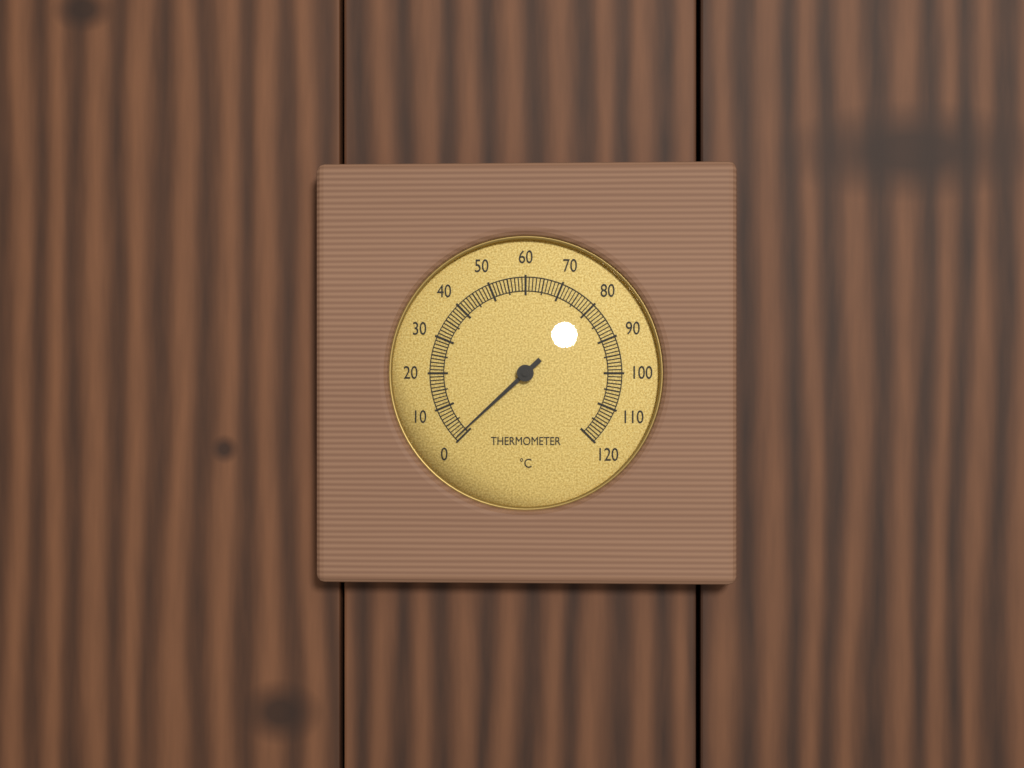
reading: 1 °C
